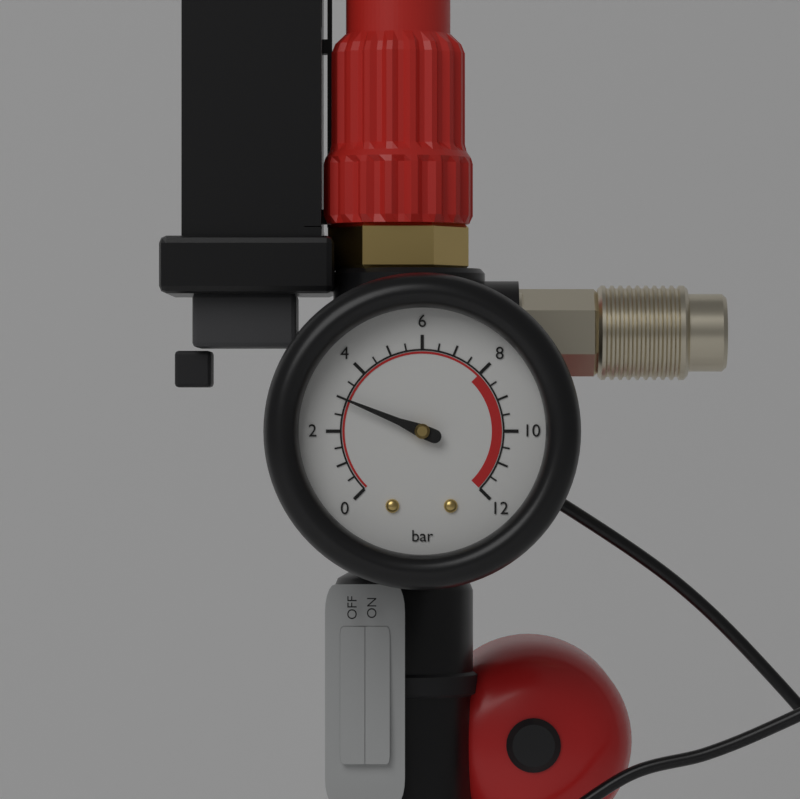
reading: 3.0 bar
